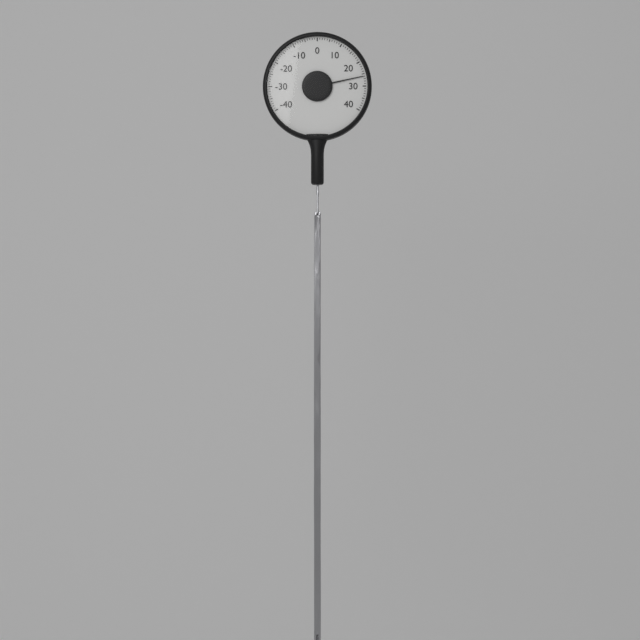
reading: 26 (no unit)
